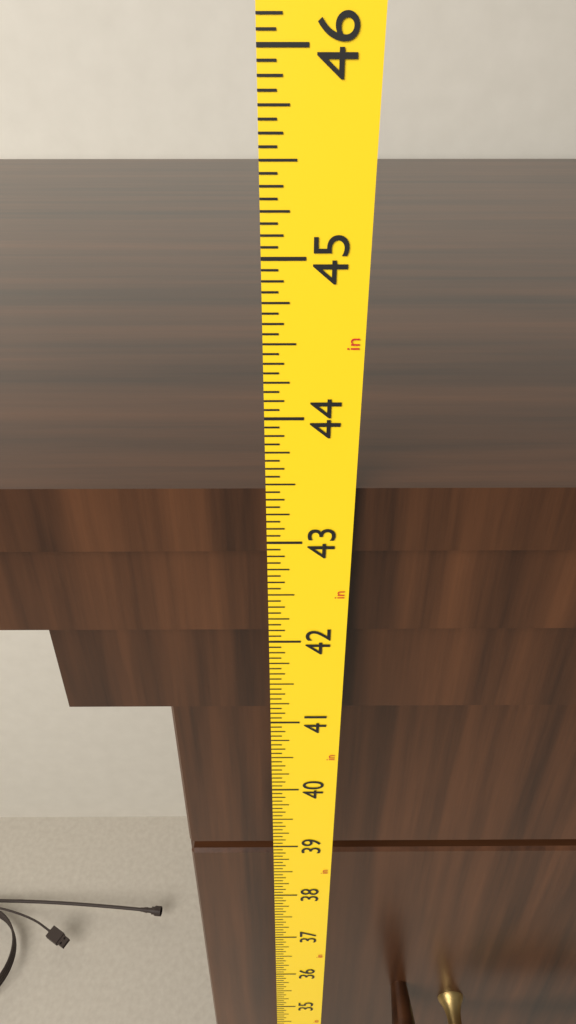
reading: 43.4375 in
